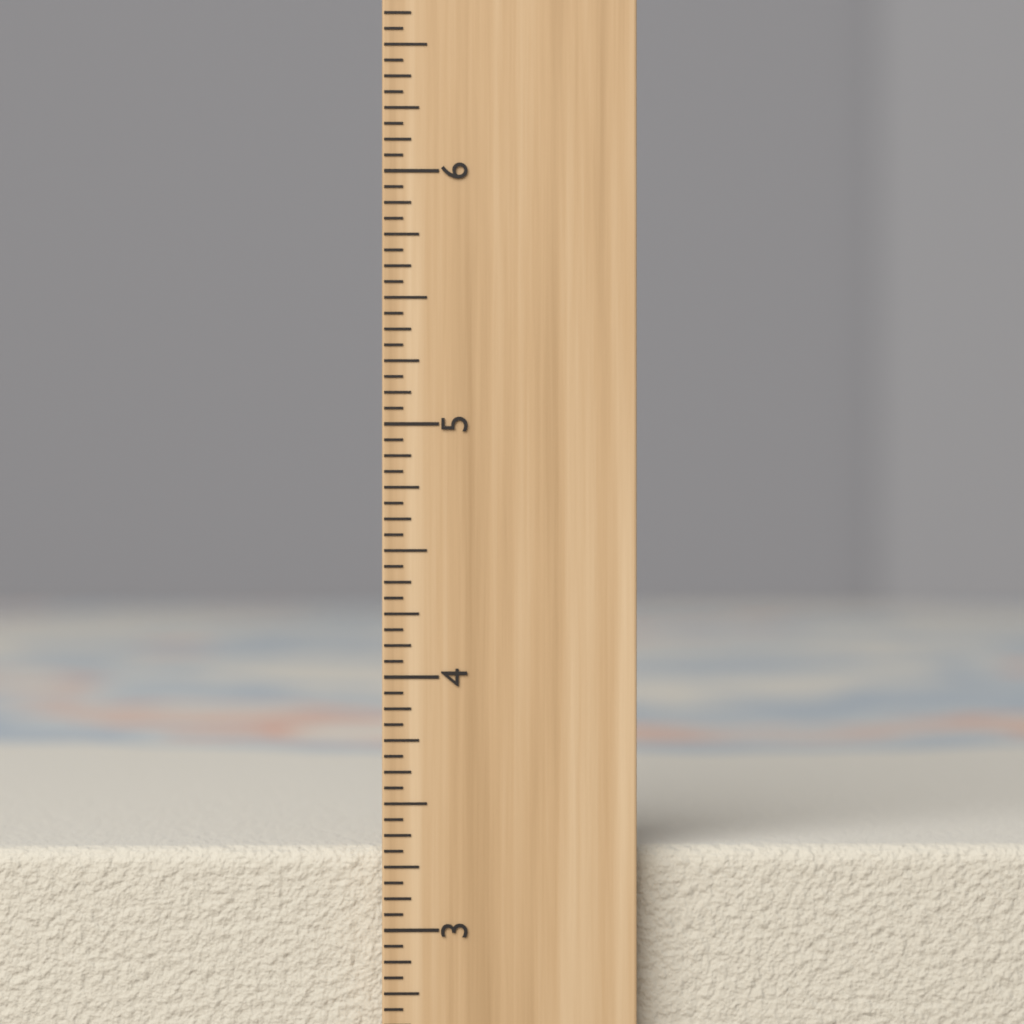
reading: 3.3125 inch
